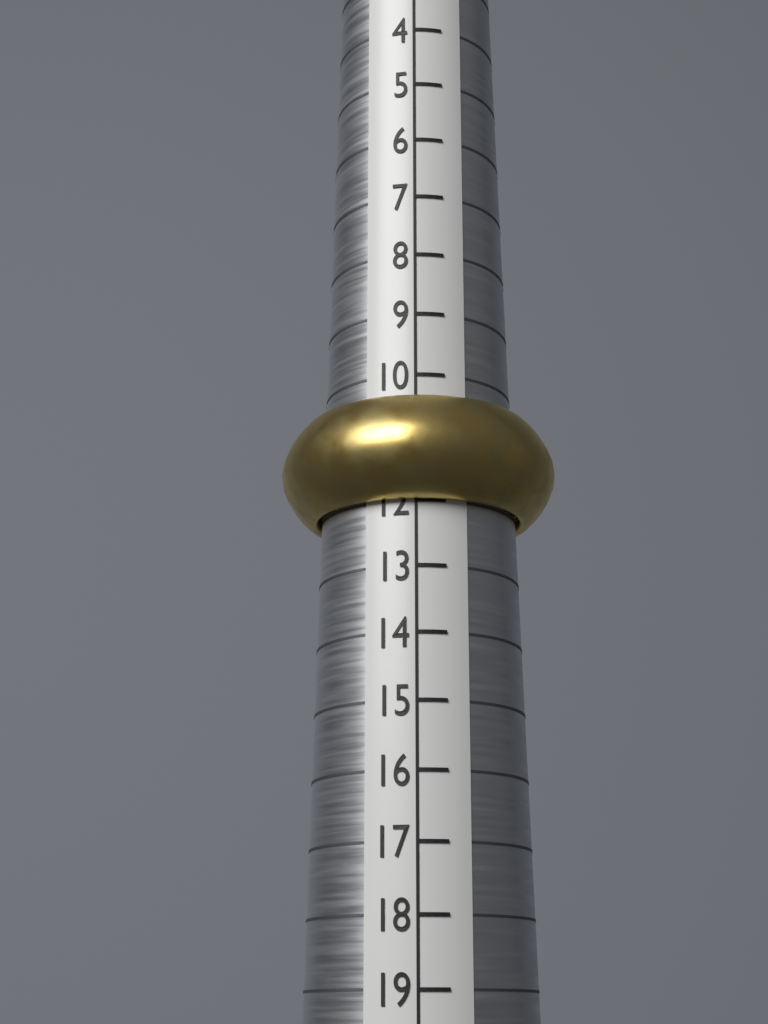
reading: 12 (no unit)
